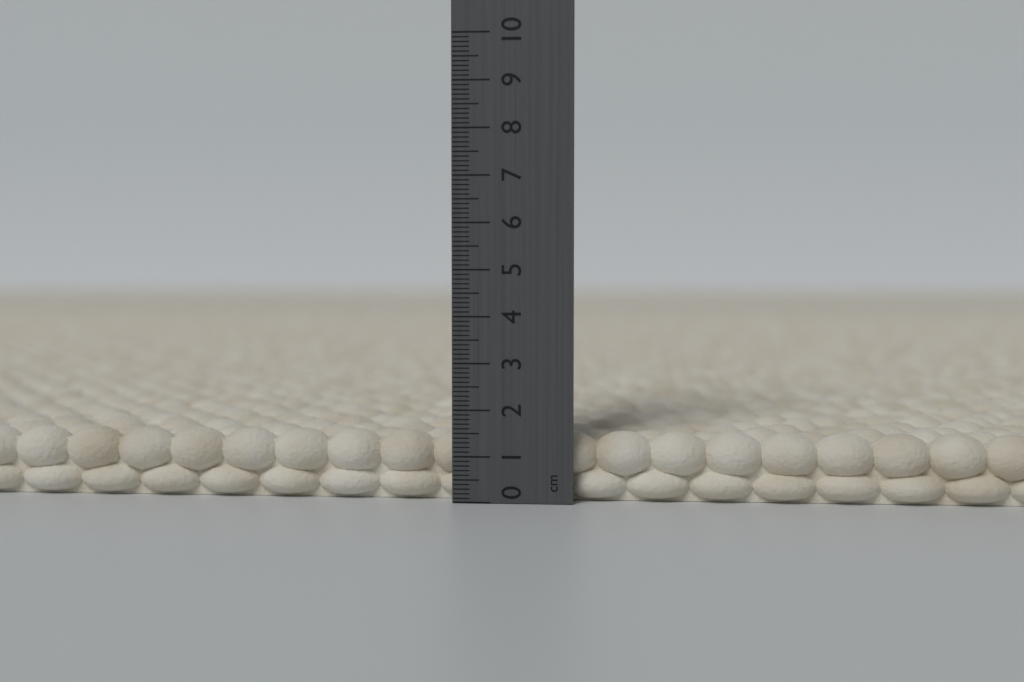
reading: 1.5 cm
